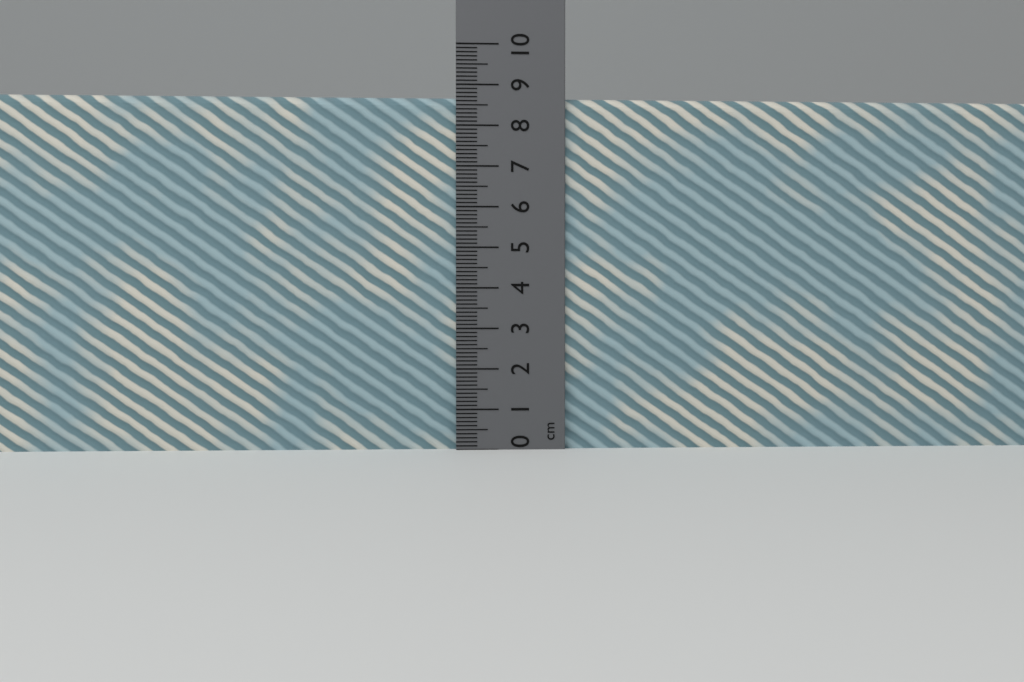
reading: 8.7 cm
